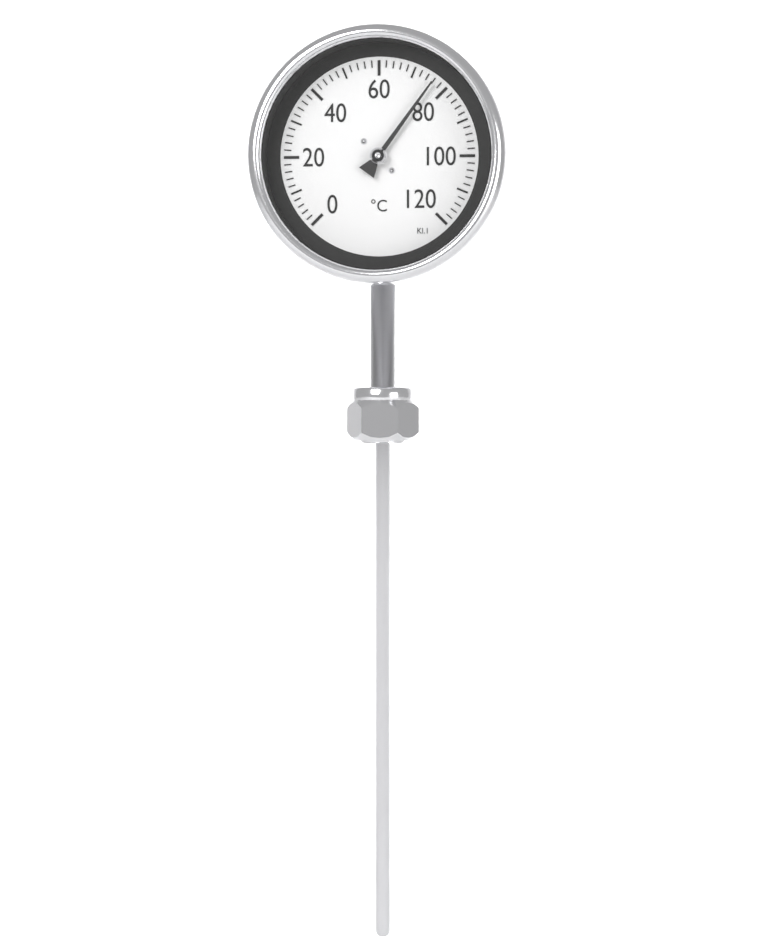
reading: 76 °C
